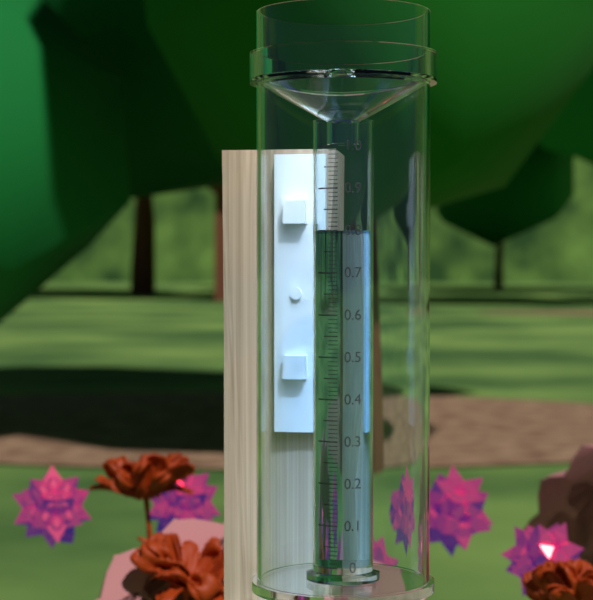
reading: 0.80 (no unit)
